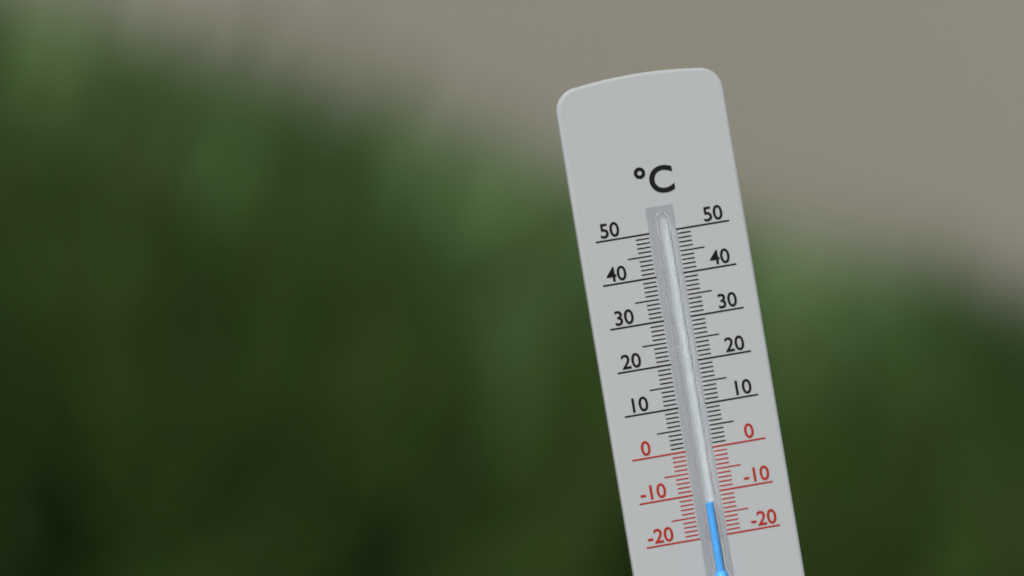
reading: -12 °C
